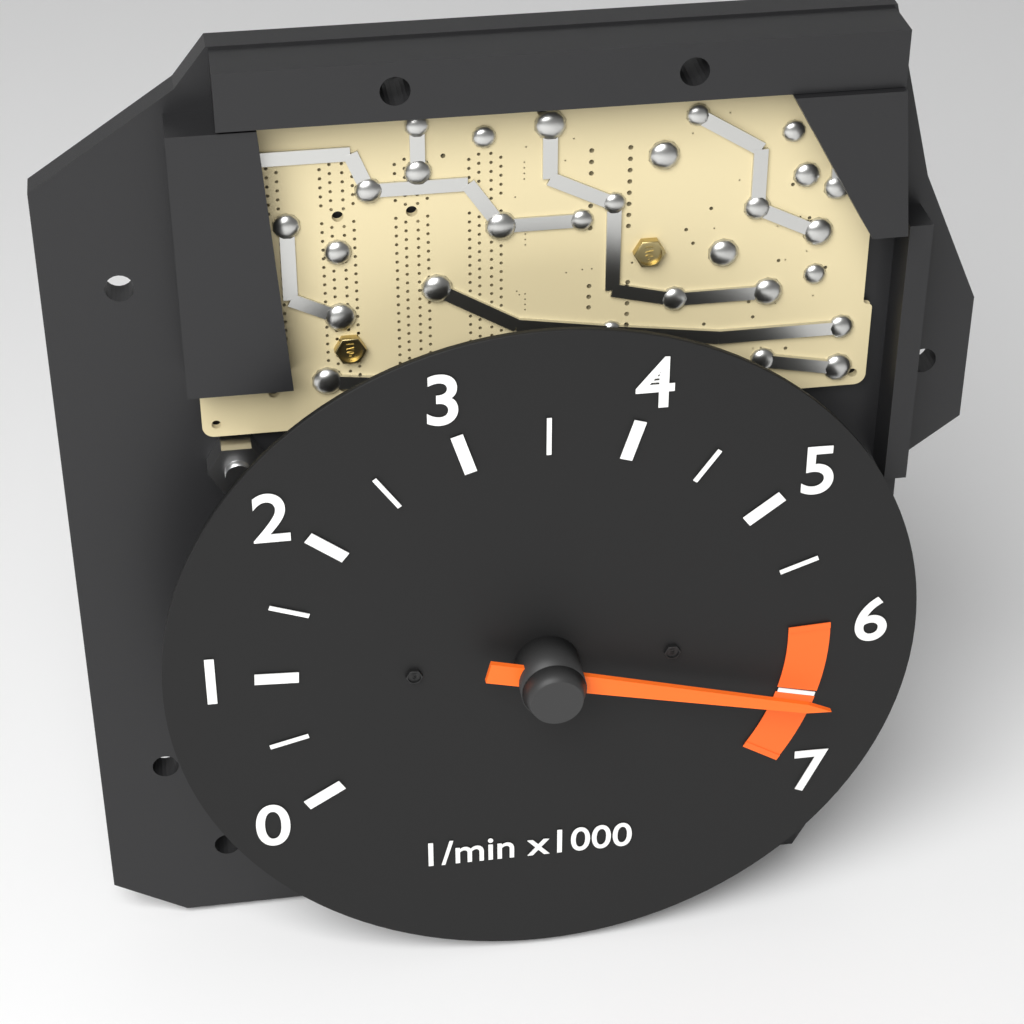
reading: 6500 1/min
